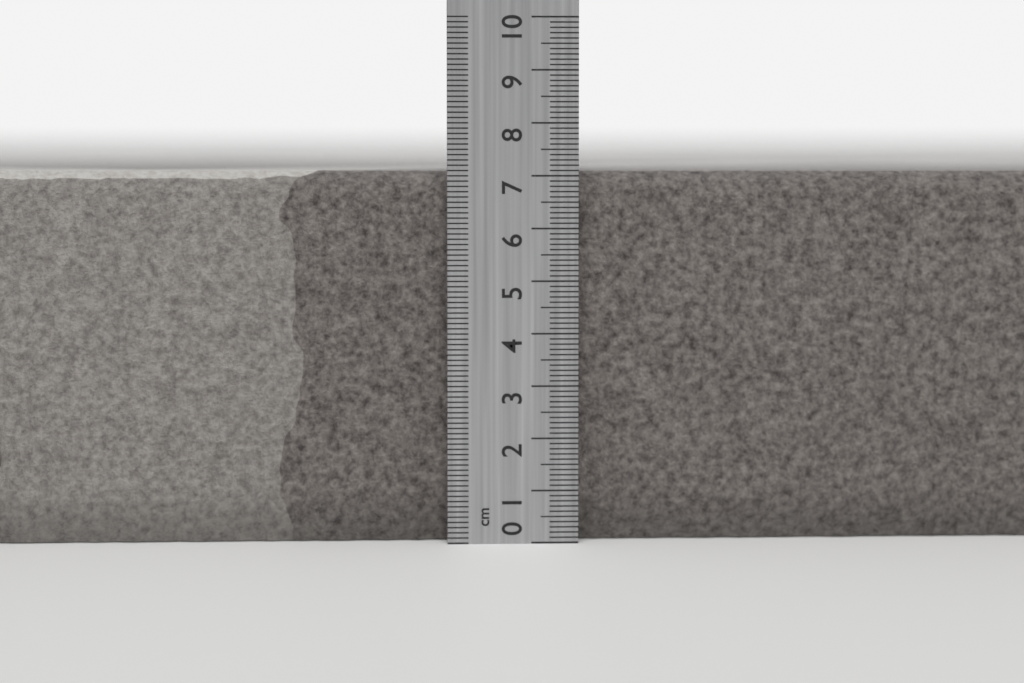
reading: 7.1 cm
